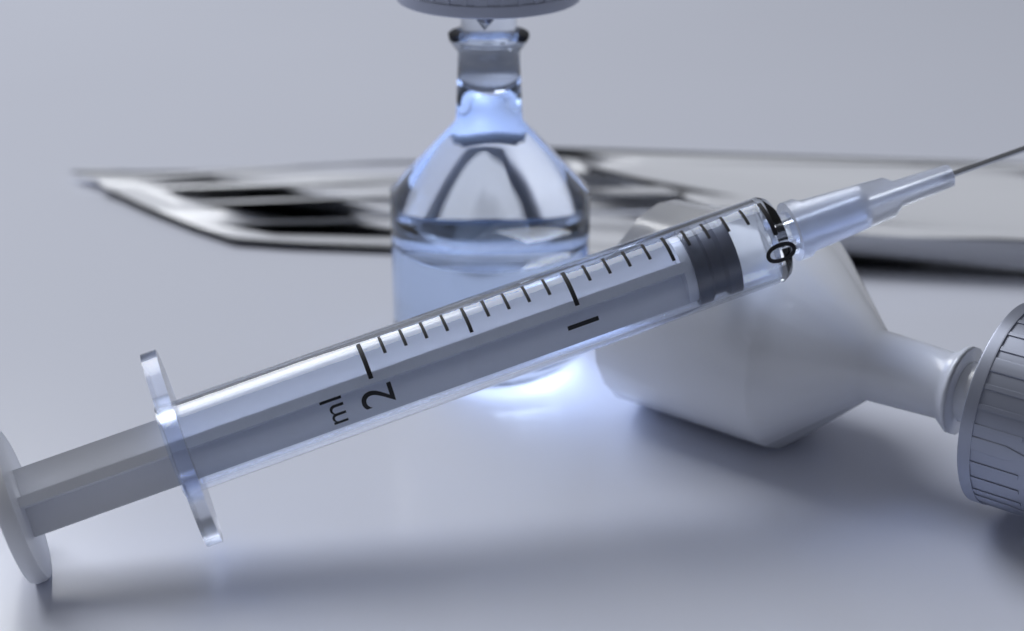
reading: 0.2 ml
